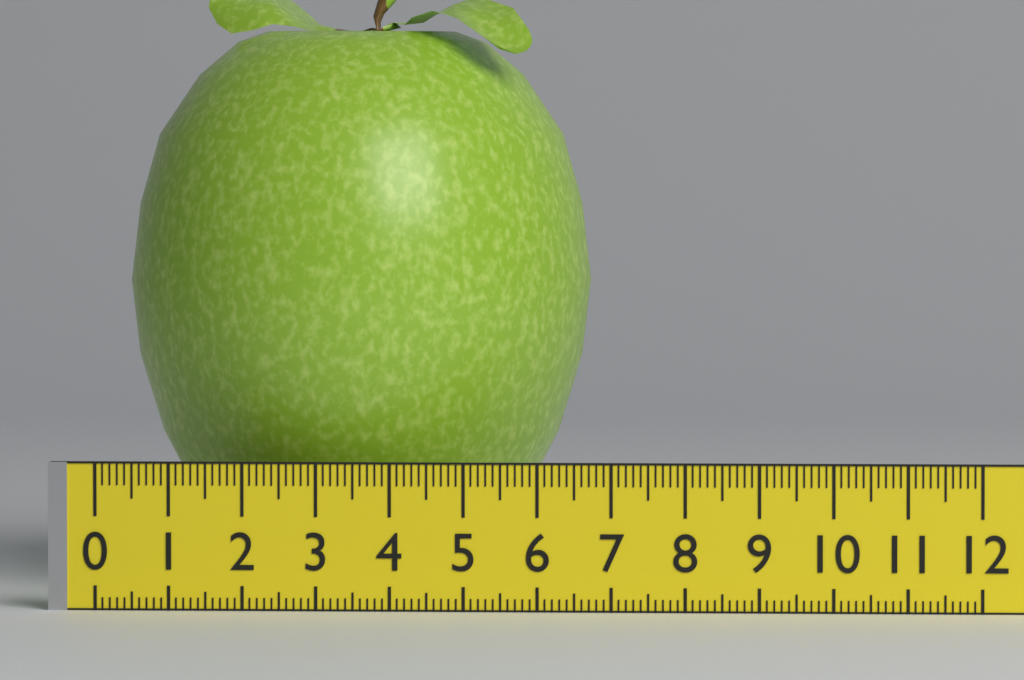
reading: 6.5 (no unit)
